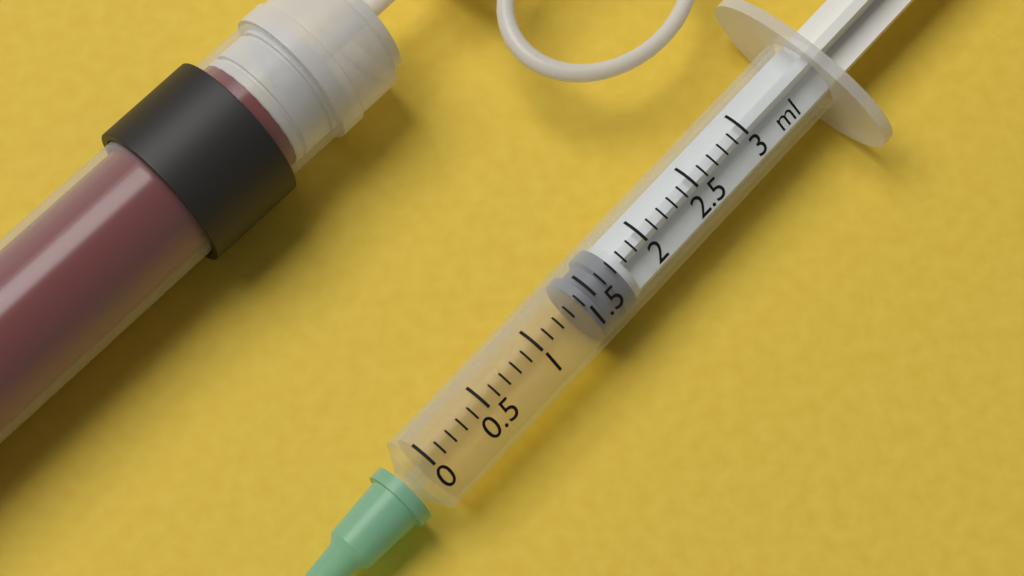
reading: 1.4 ml
